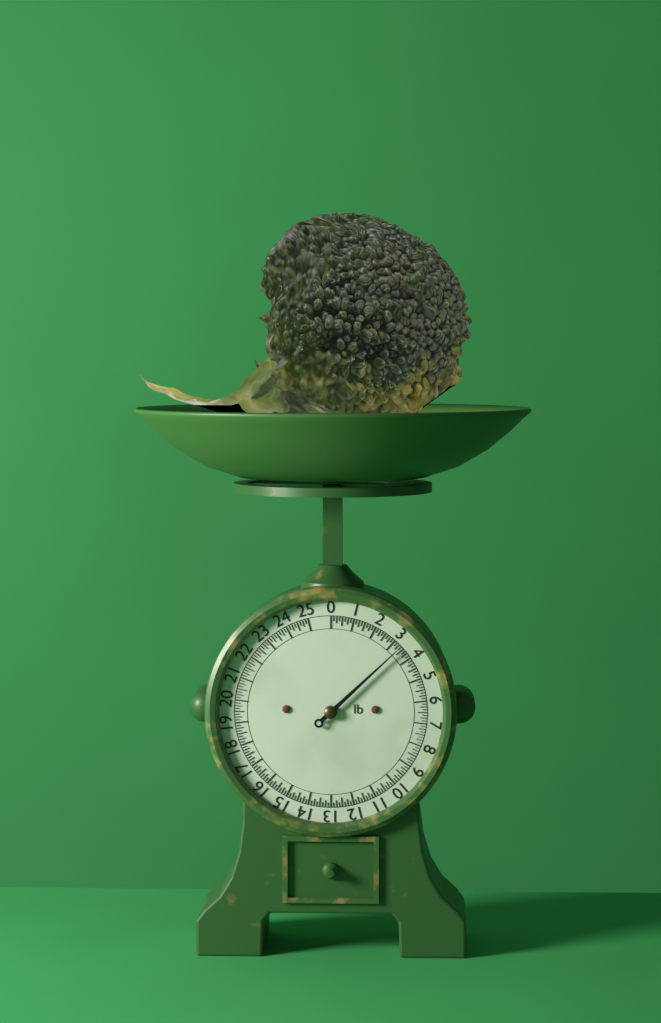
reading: 3.375 lb
